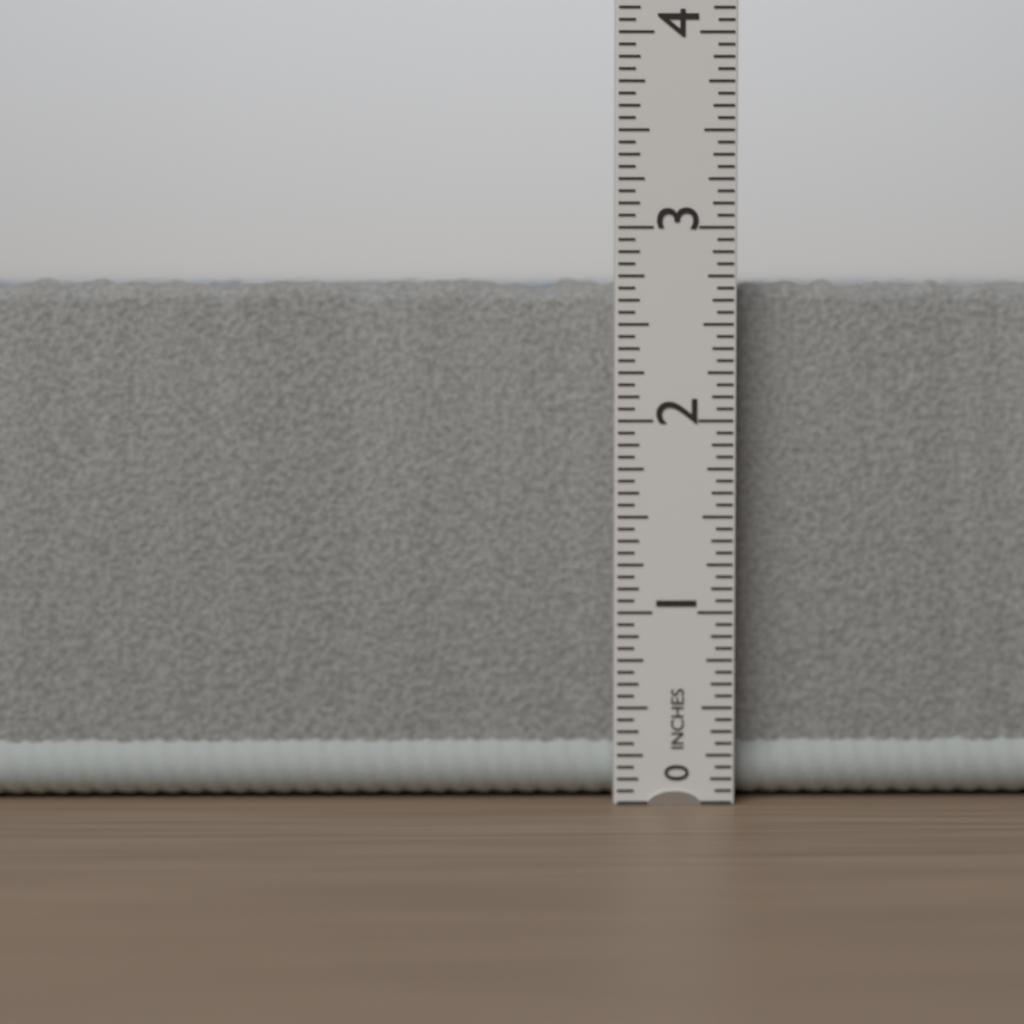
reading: 2.7500 in
